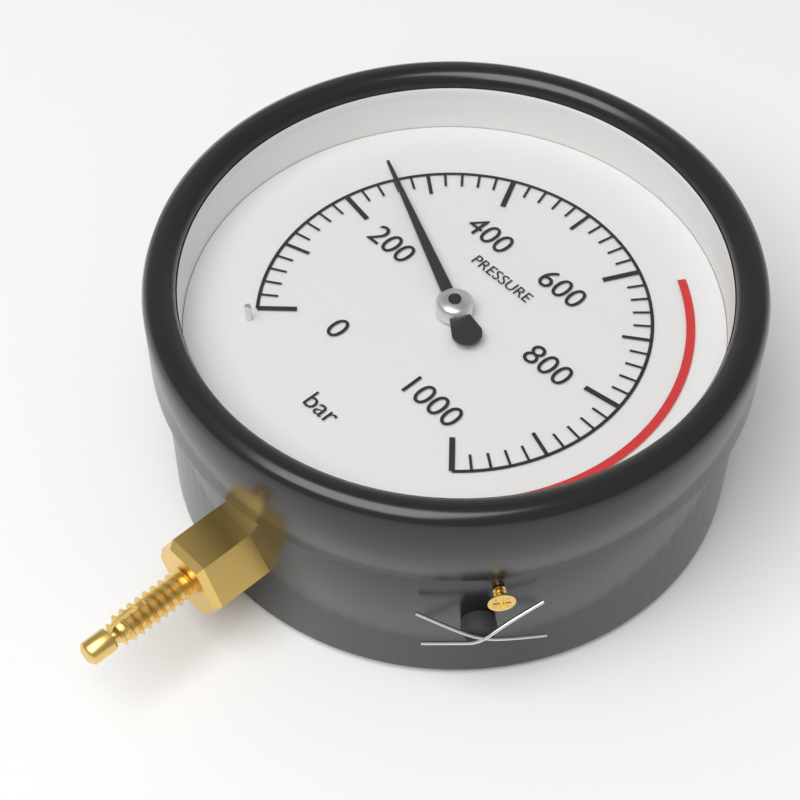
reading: 260 bar
